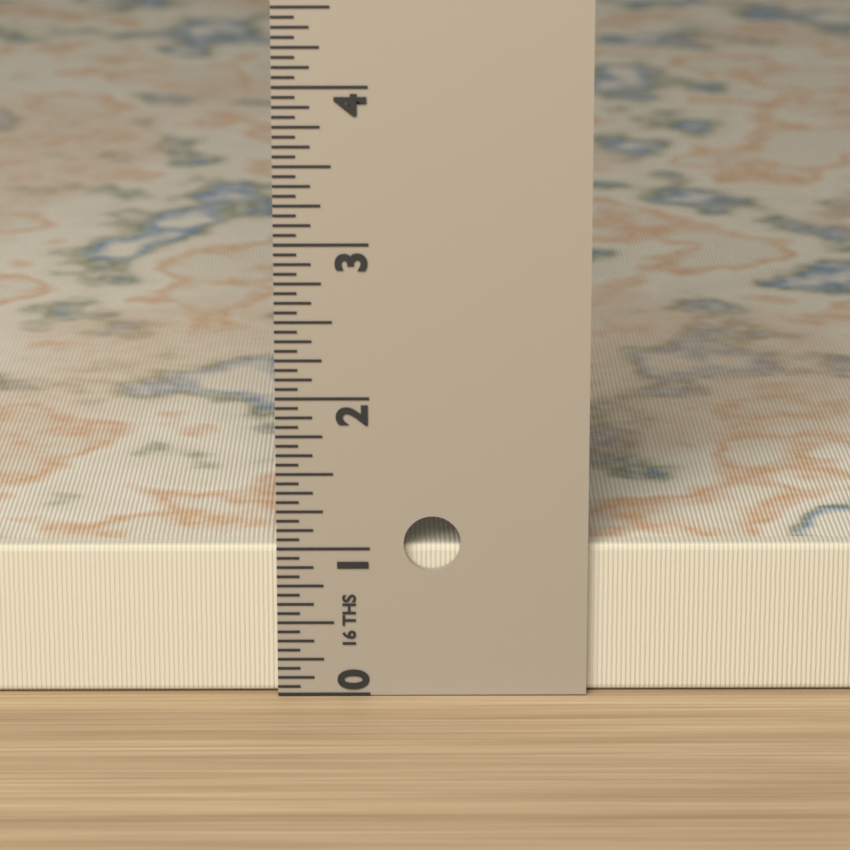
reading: 1.0000 in
